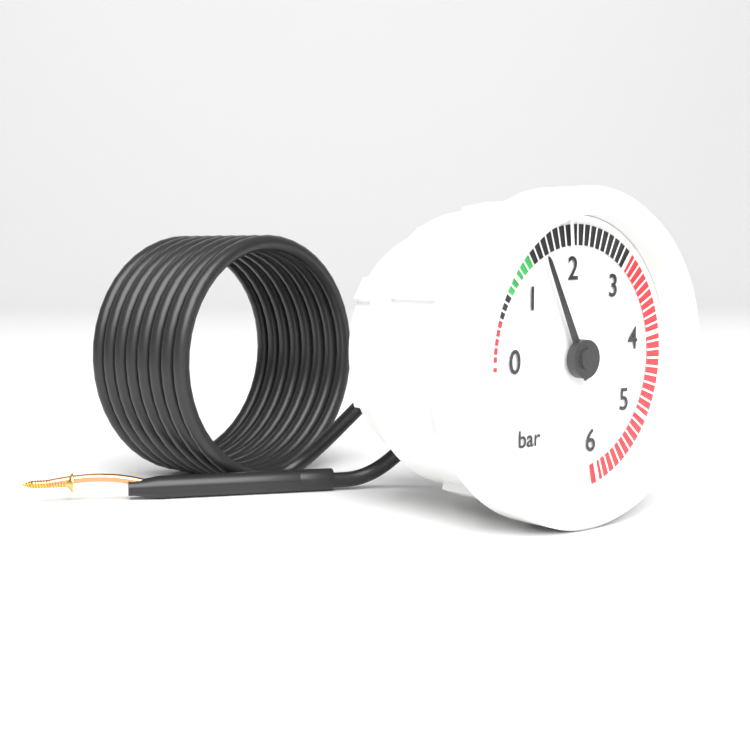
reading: 1.5 bar
